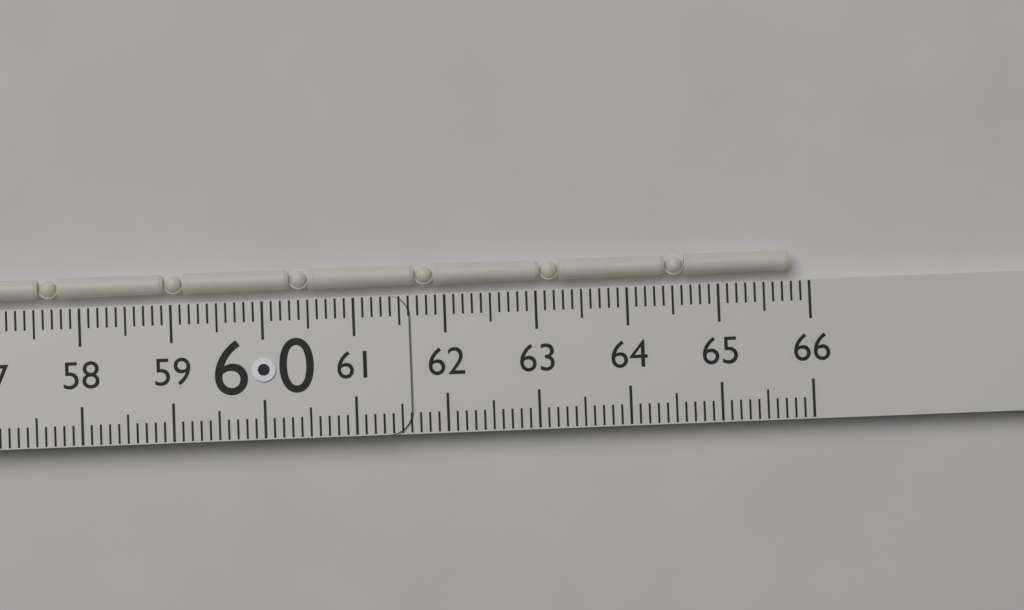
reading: 65.8 (no unit)
